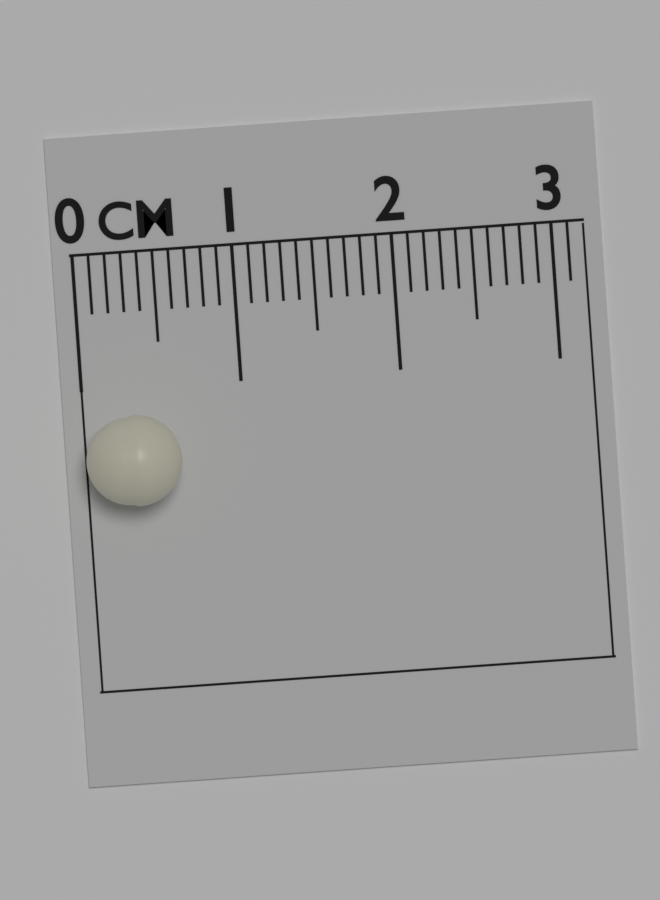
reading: 0.6 cm
